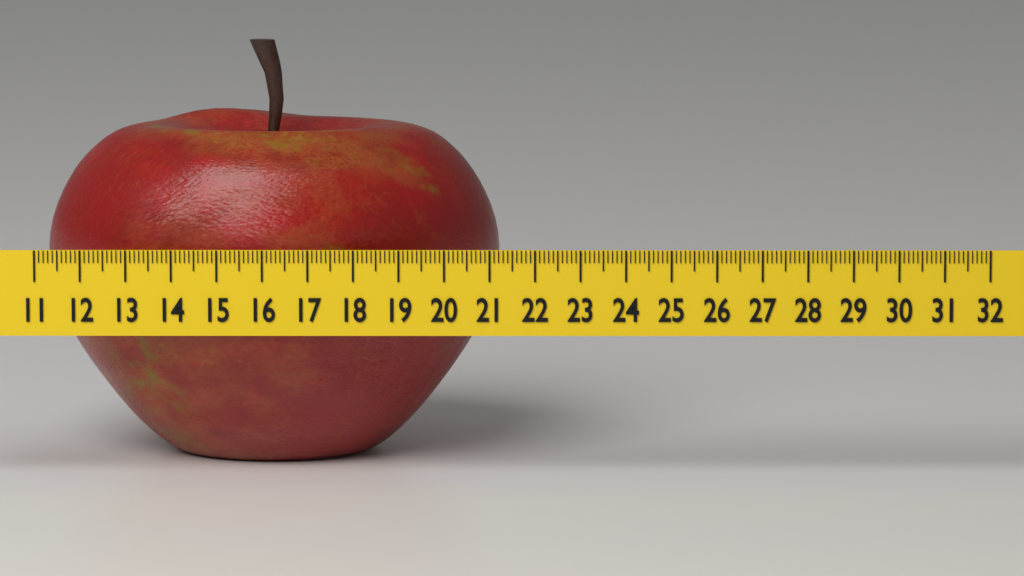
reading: 21.2 (no unit)
